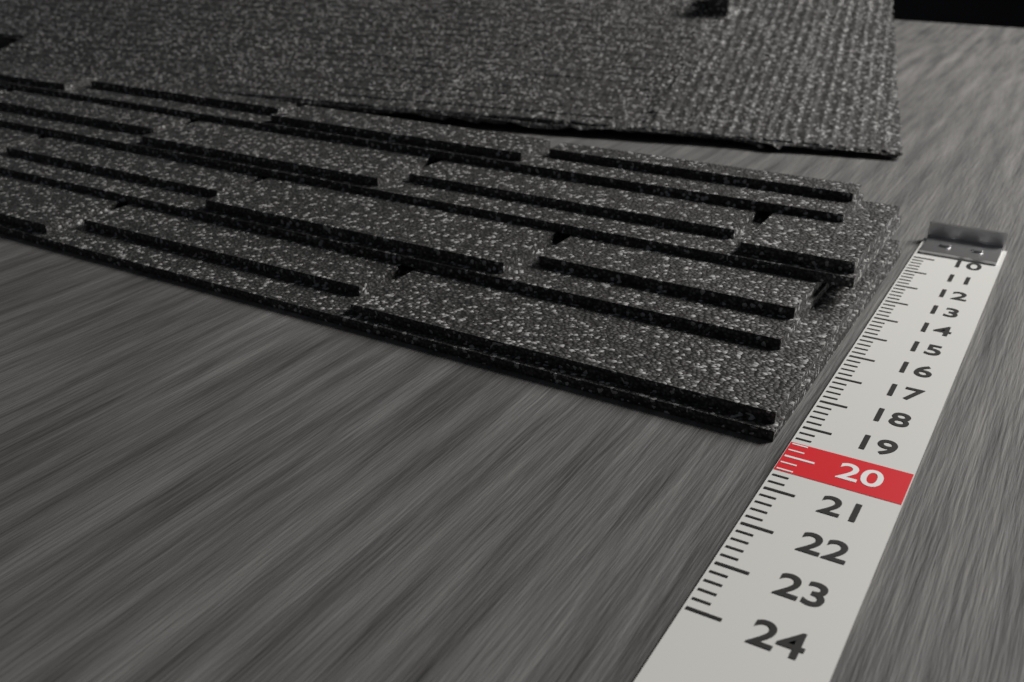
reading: 19.6 (no unit)
